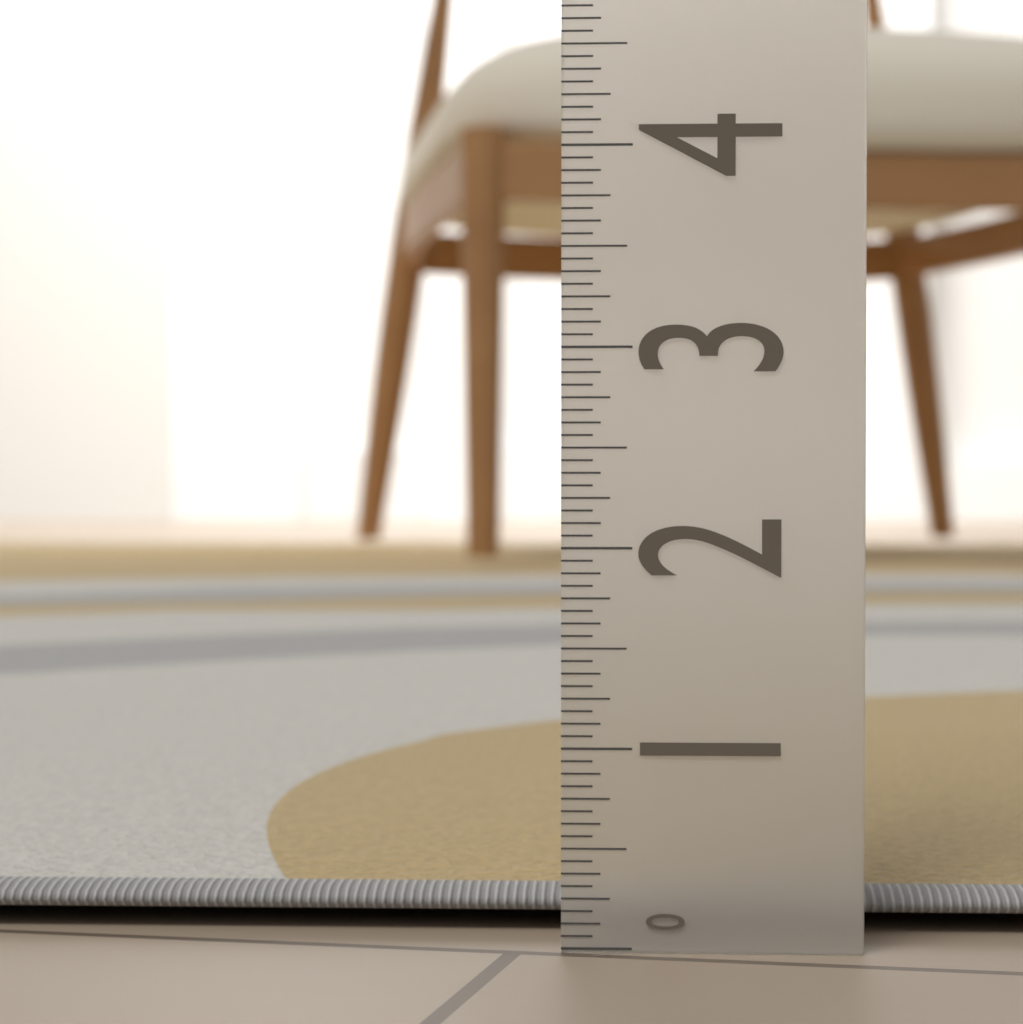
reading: 0.3750 (no unit)
